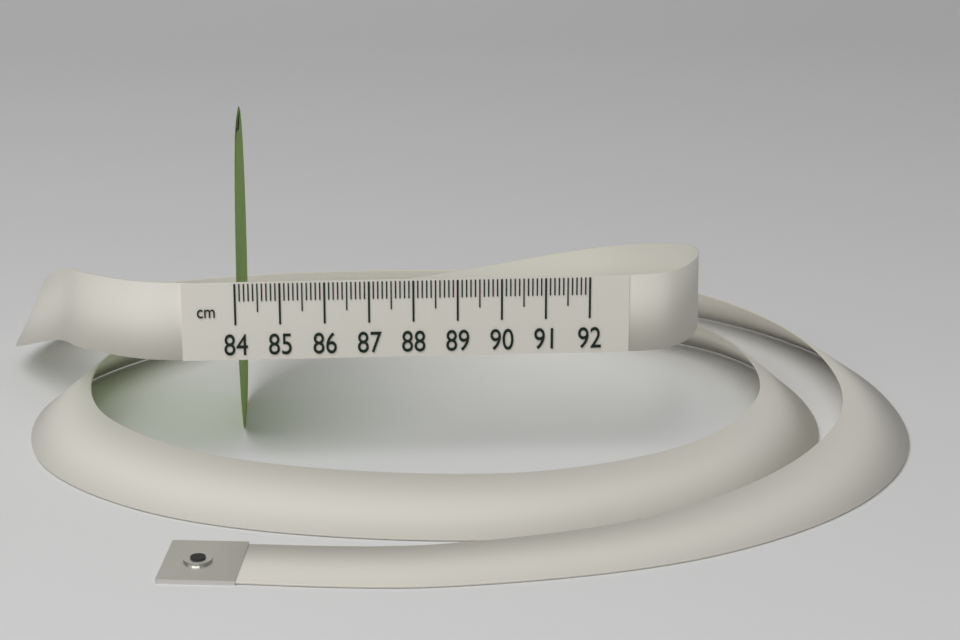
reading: 84.1 cm
